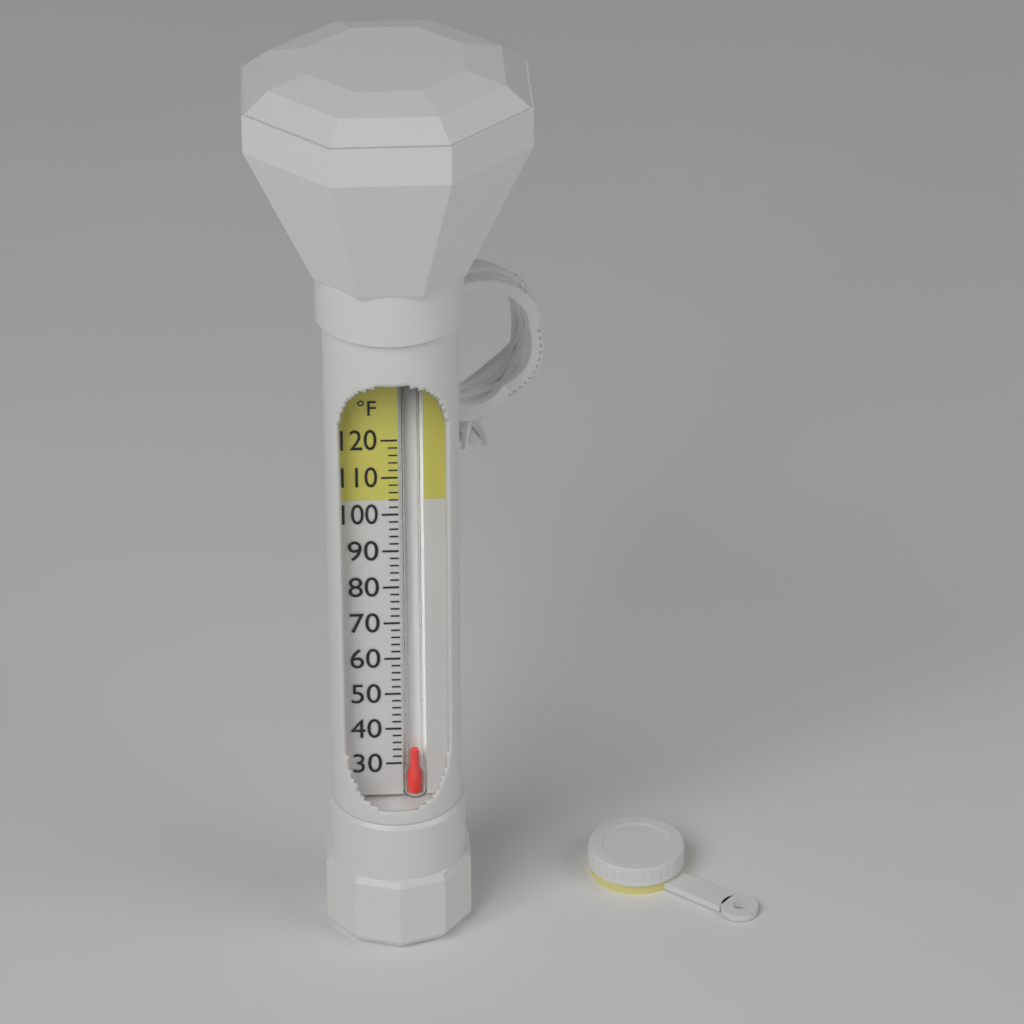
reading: 34 °F
